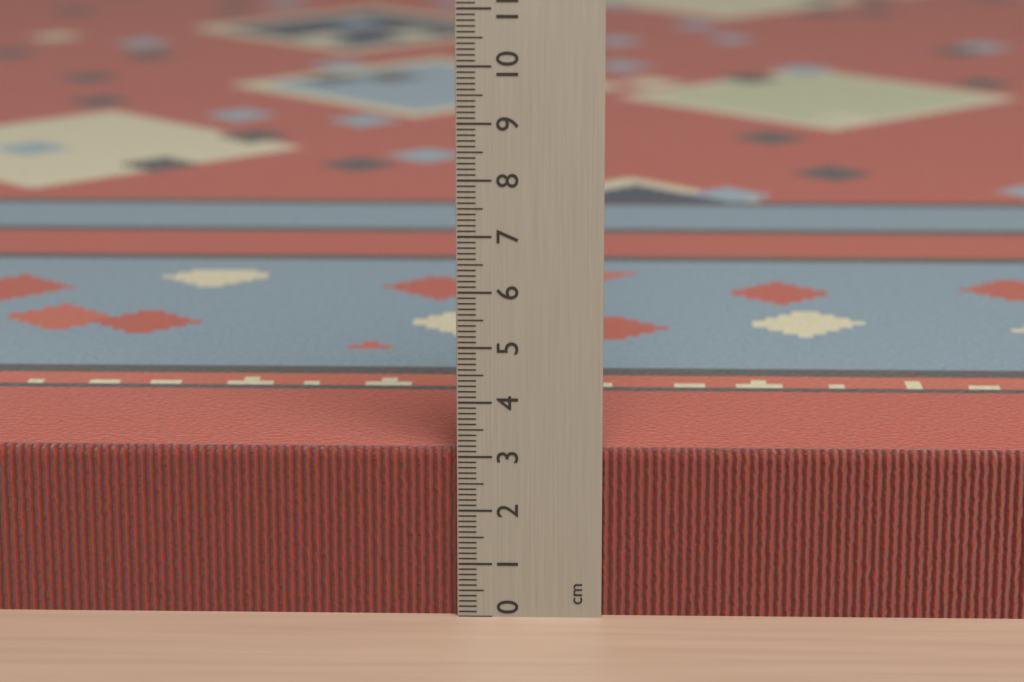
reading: 3.1 cm
